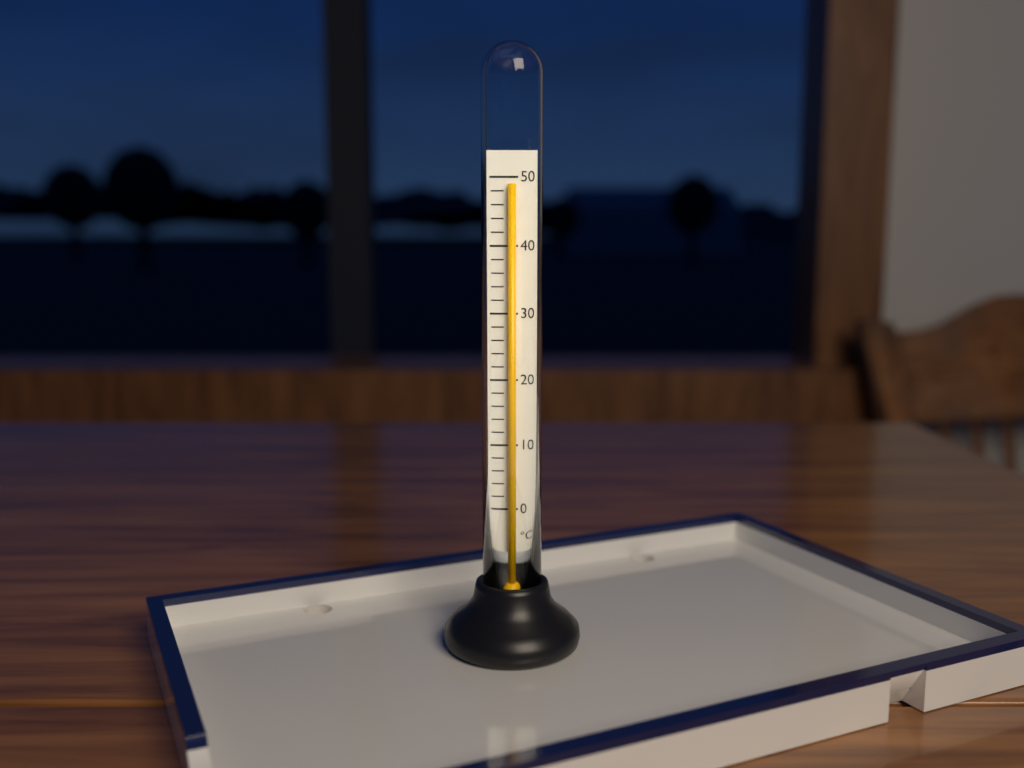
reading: 49 °C
